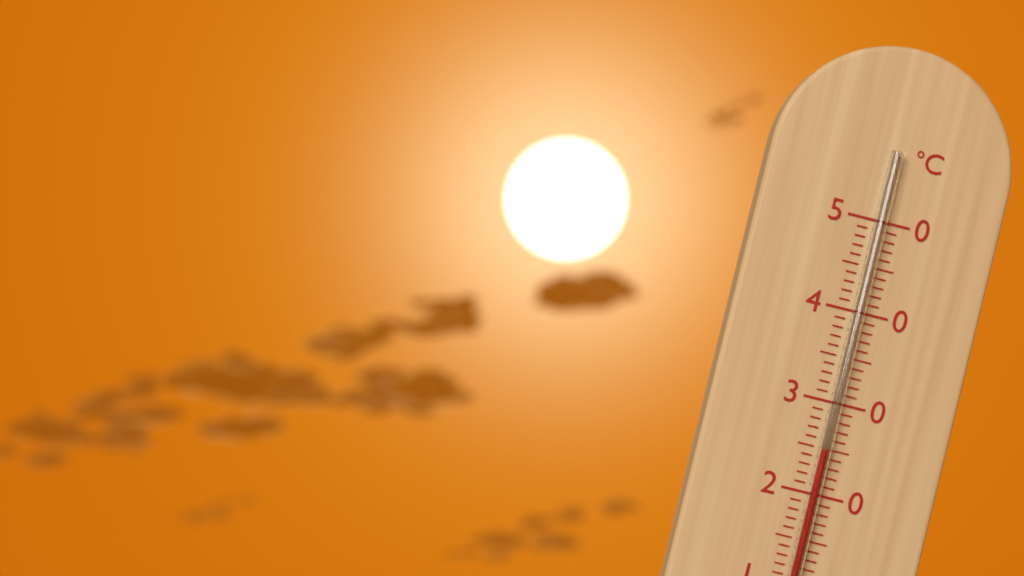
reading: 25 °C
